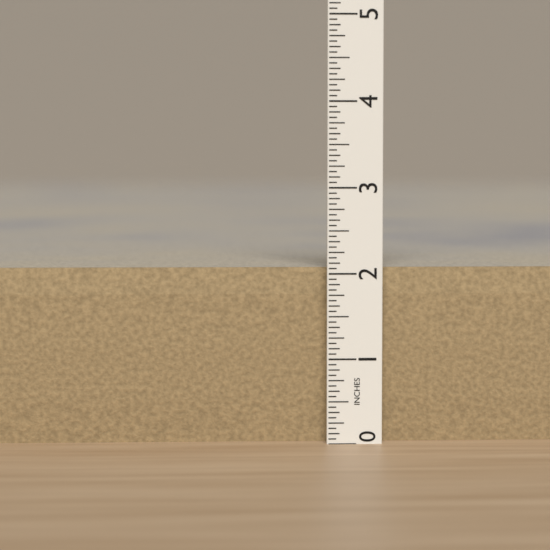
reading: 2.0625 in
